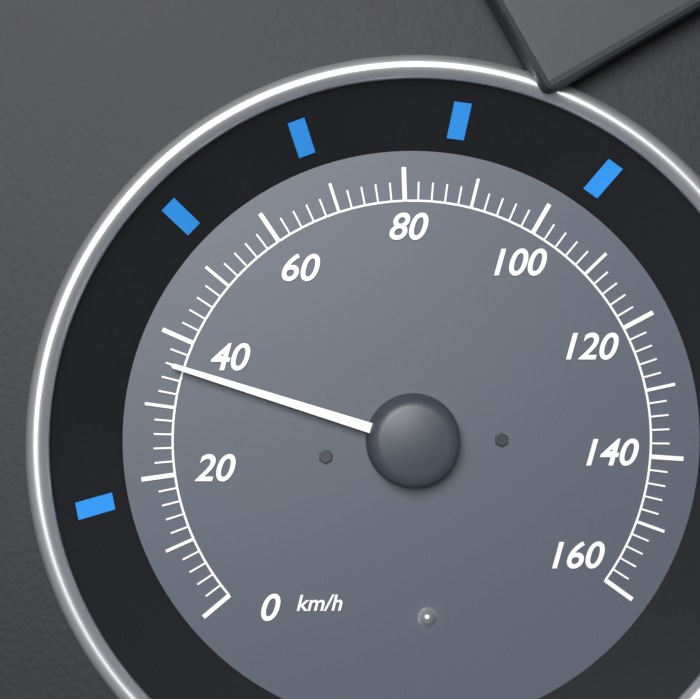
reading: 36 km/h
